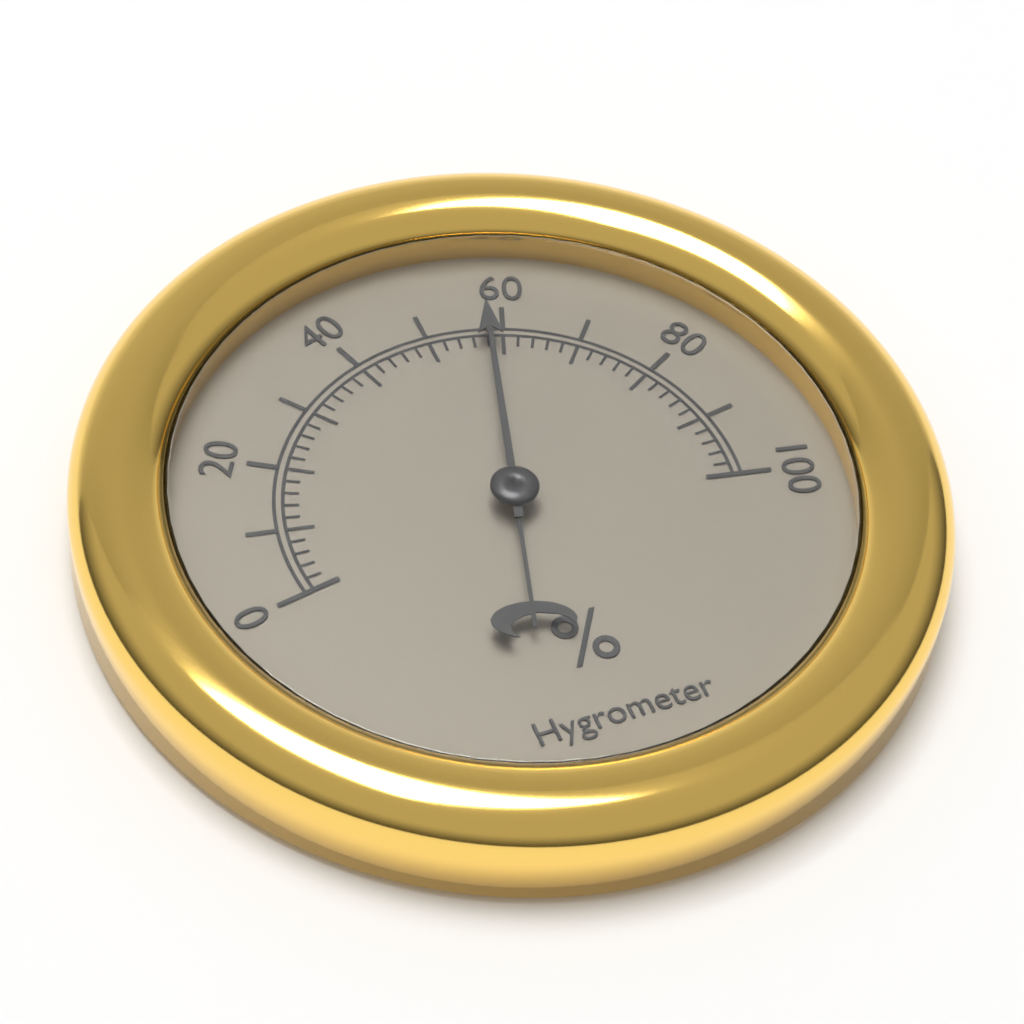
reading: 58 %
